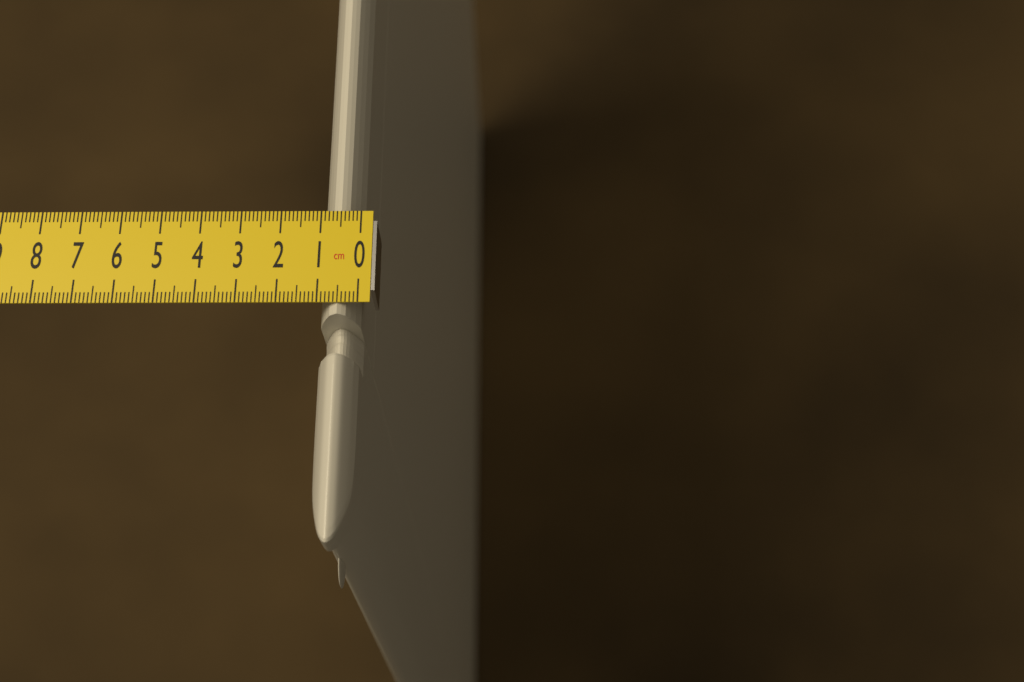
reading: 1.0 cm
